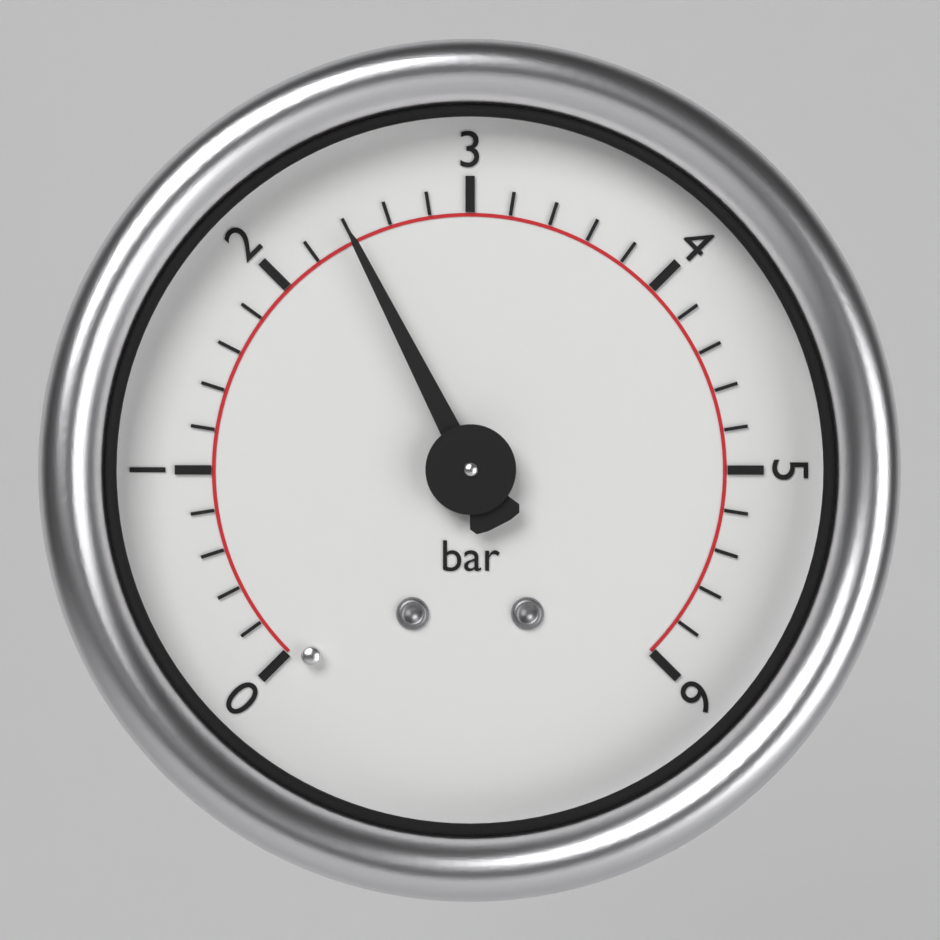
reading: 2.4 bar
